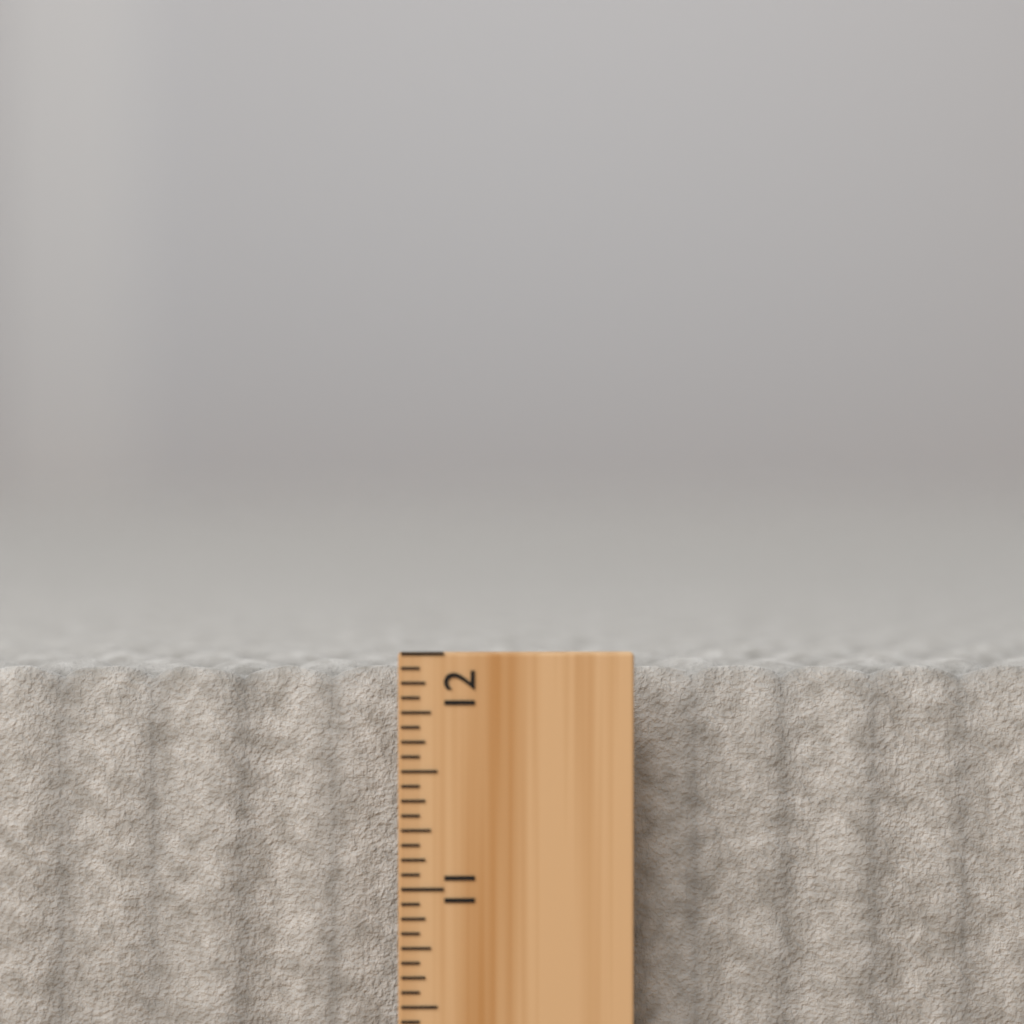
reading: 11.9375 inch
